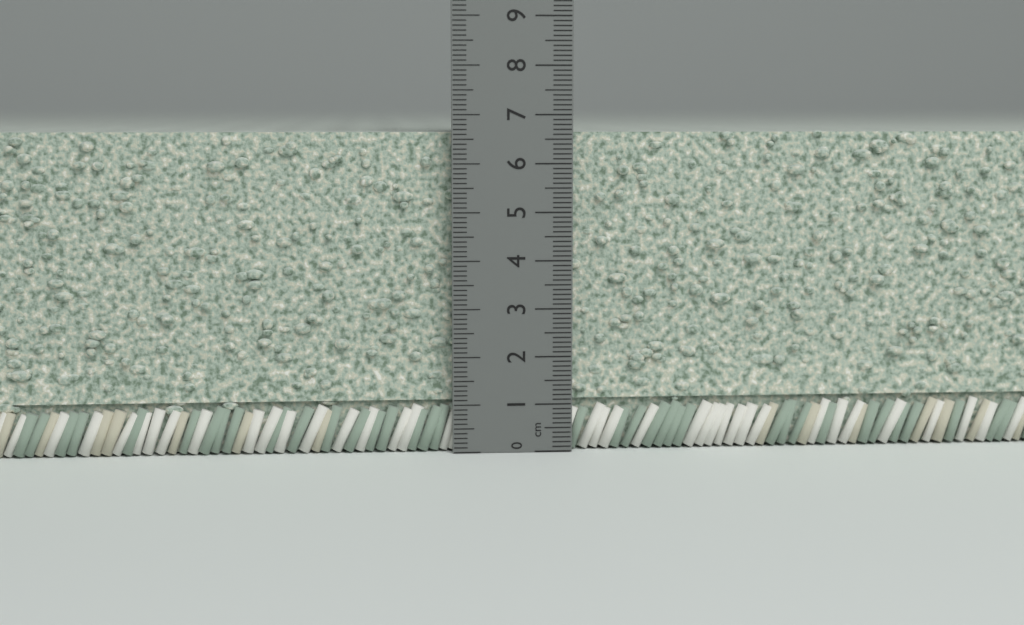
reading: 6.7 cm
